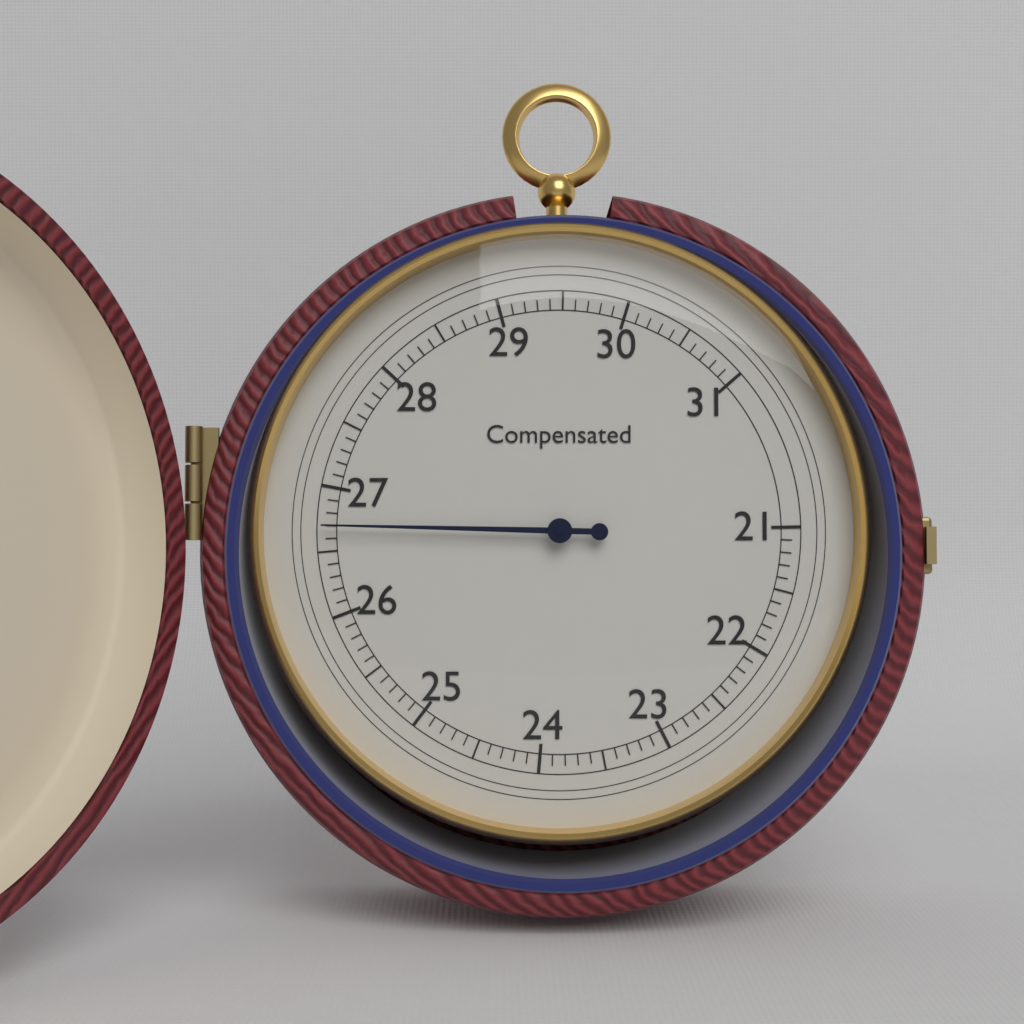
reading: 26.7 (no unit)
